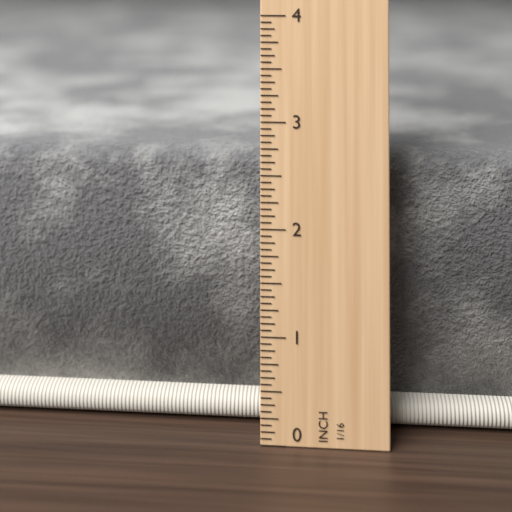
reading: 2.6250 in
